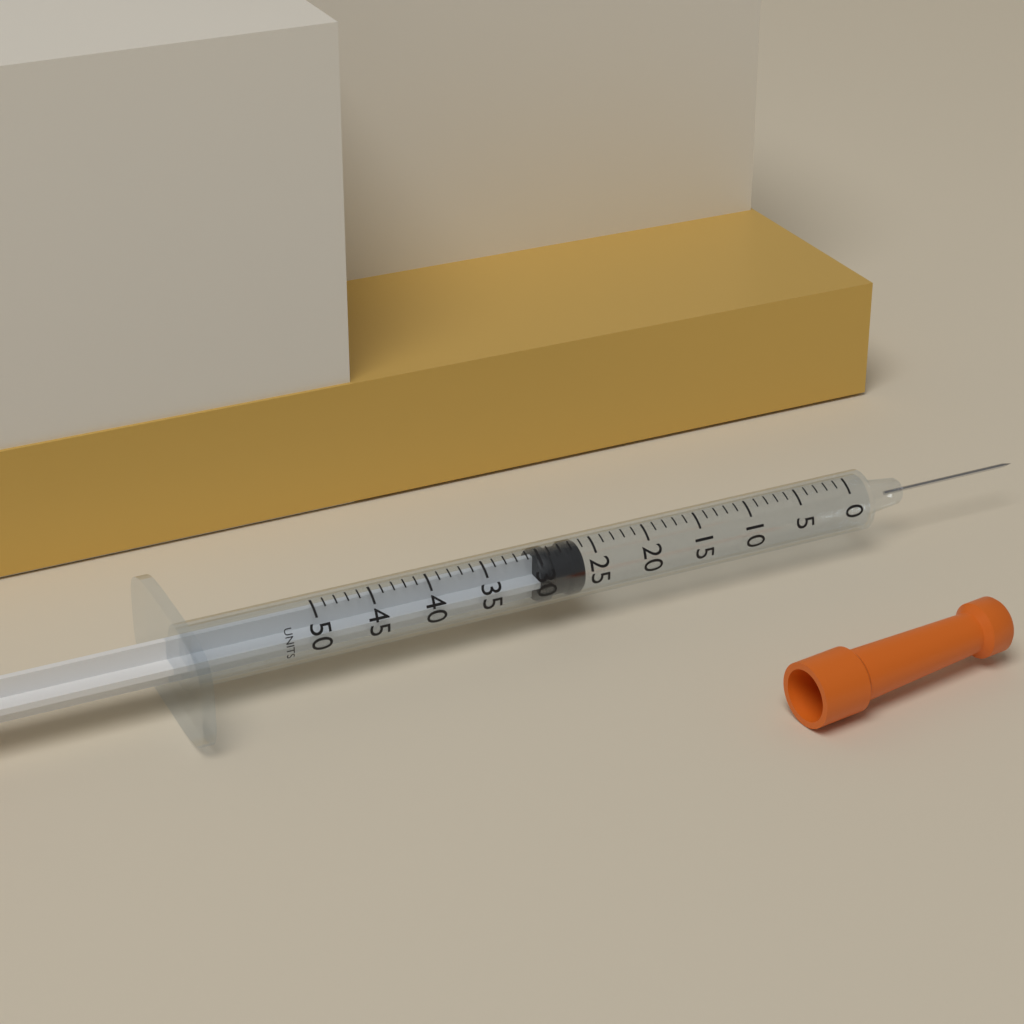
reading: 26 units
